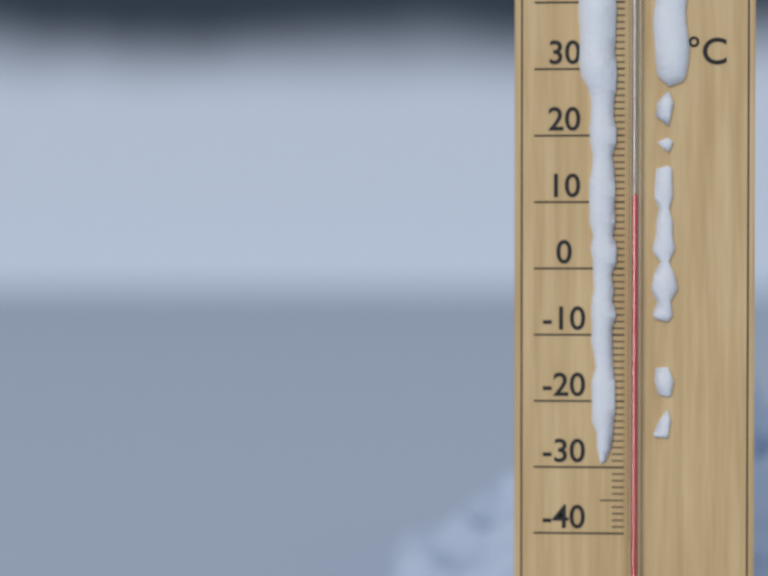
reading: 11 °C
